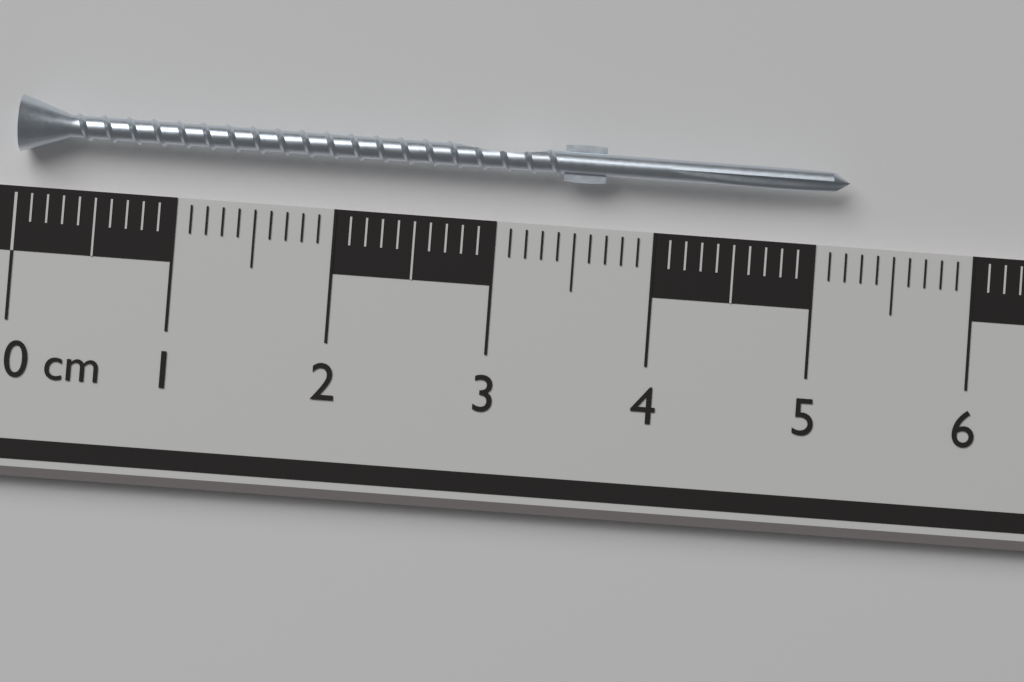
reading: 5.2 cm
